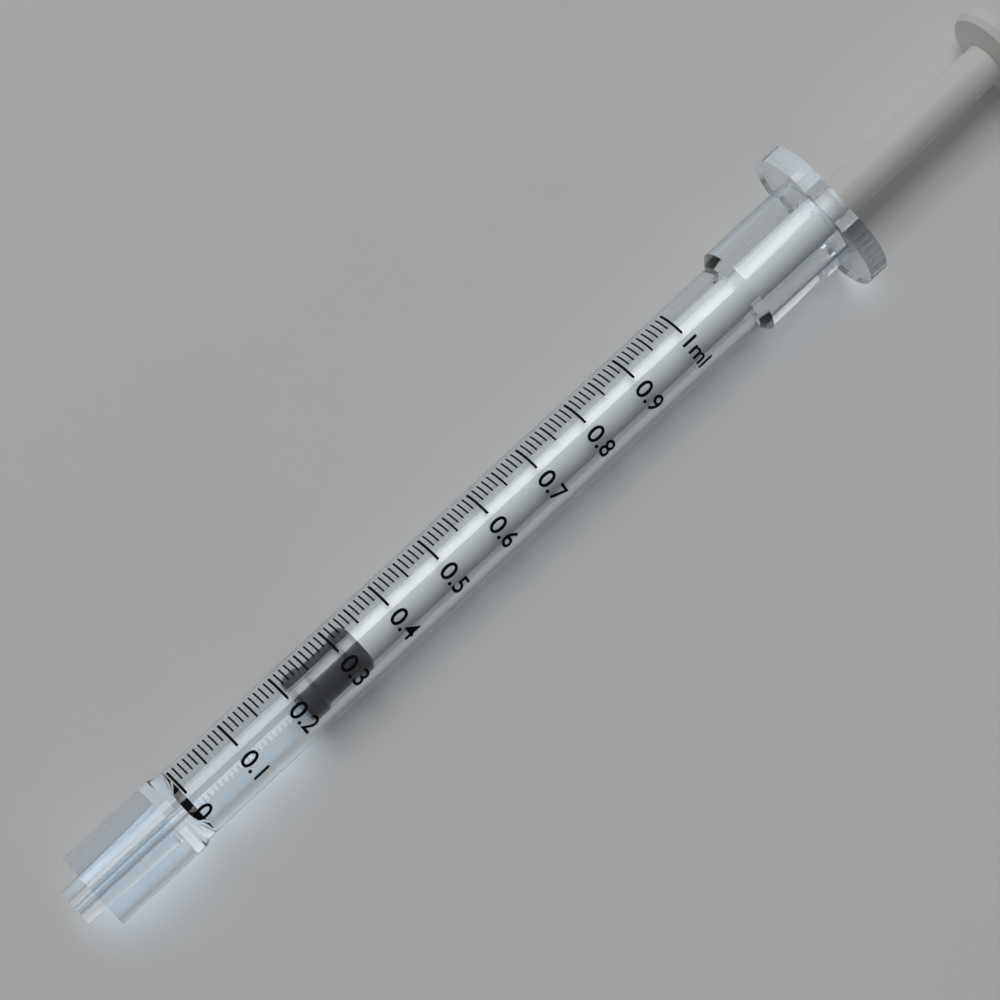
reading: 0.21 ml
